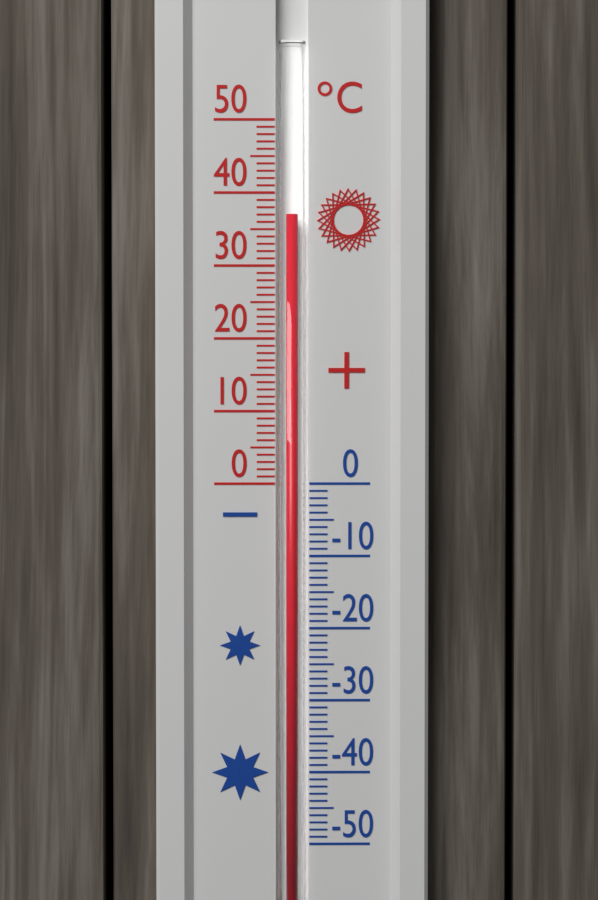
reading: 37 °C
